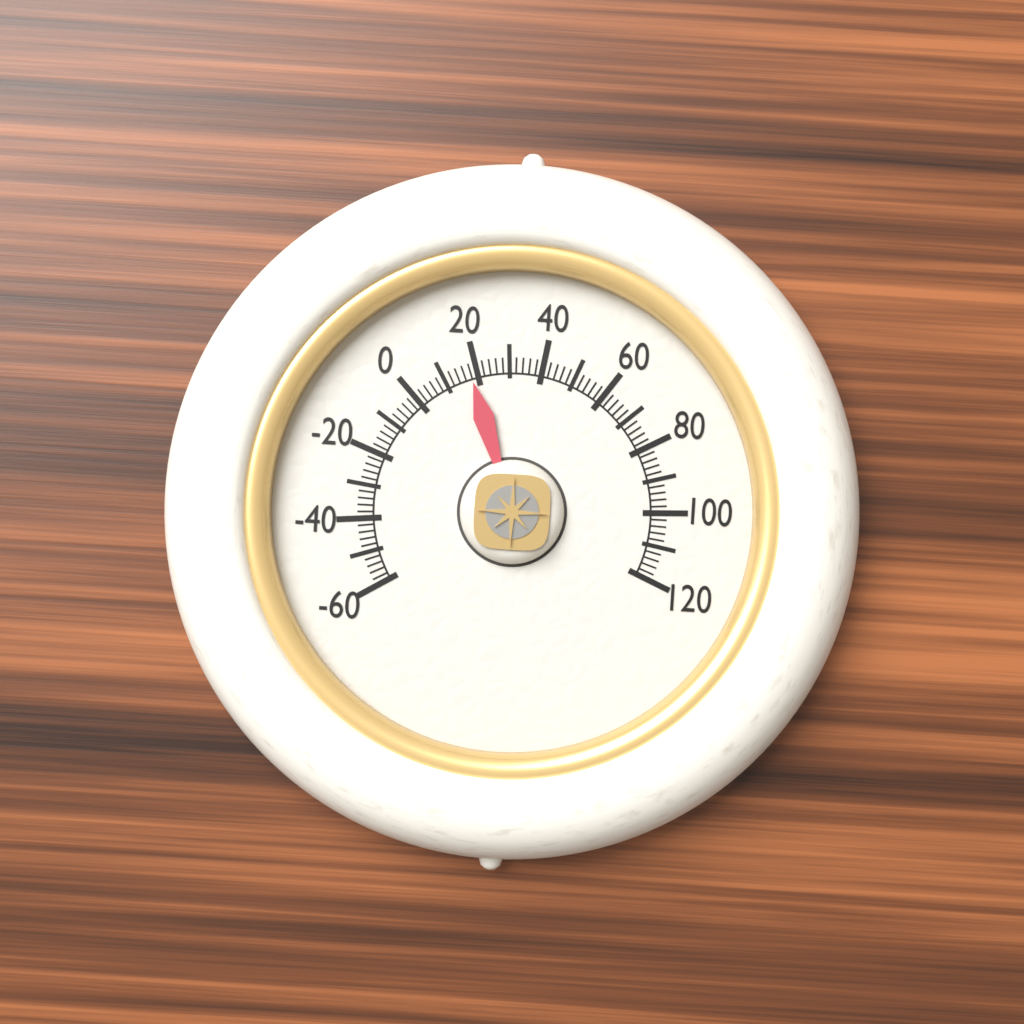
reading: 18 (no unit)
